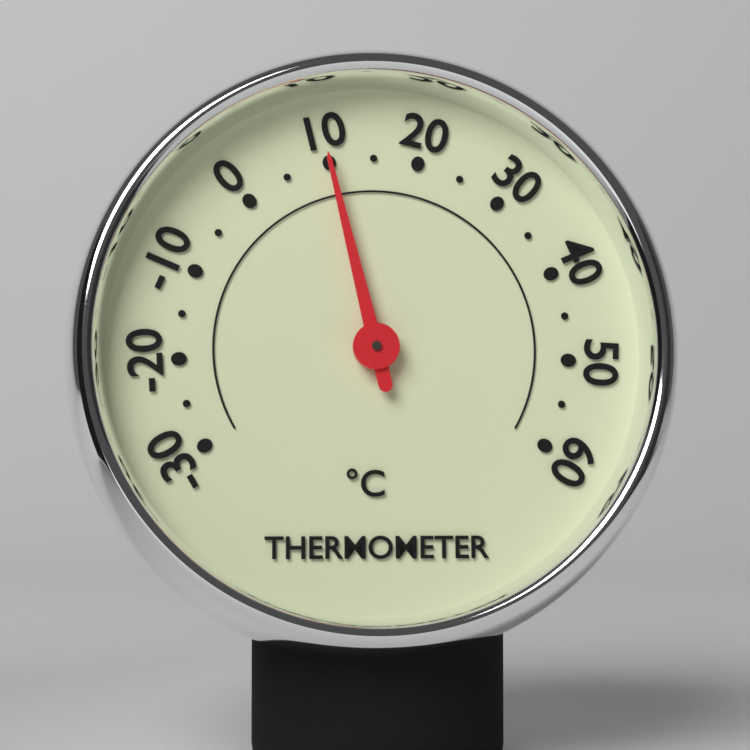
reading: 10 °C
